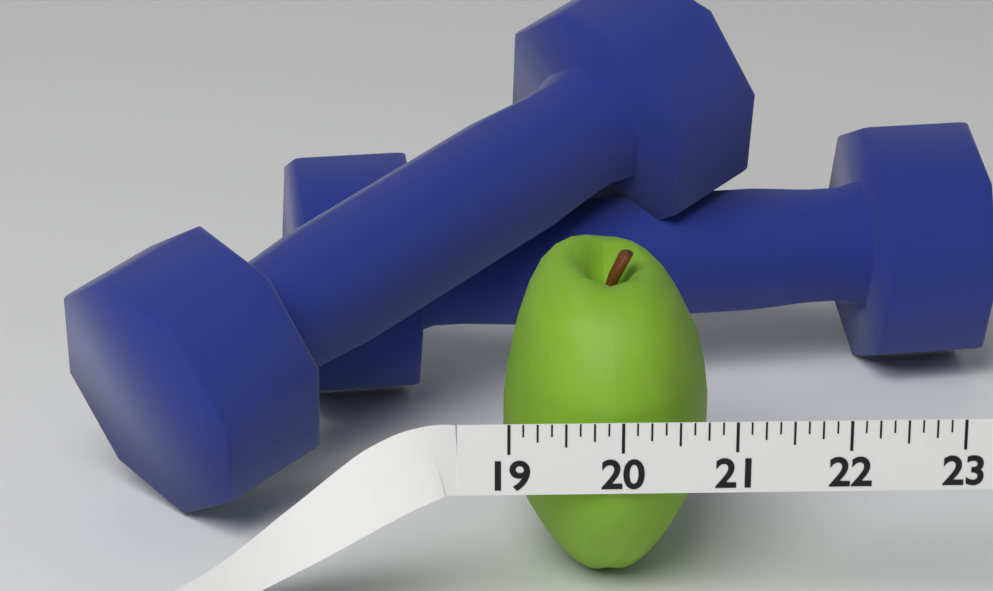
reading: 20.875 (no unit)
